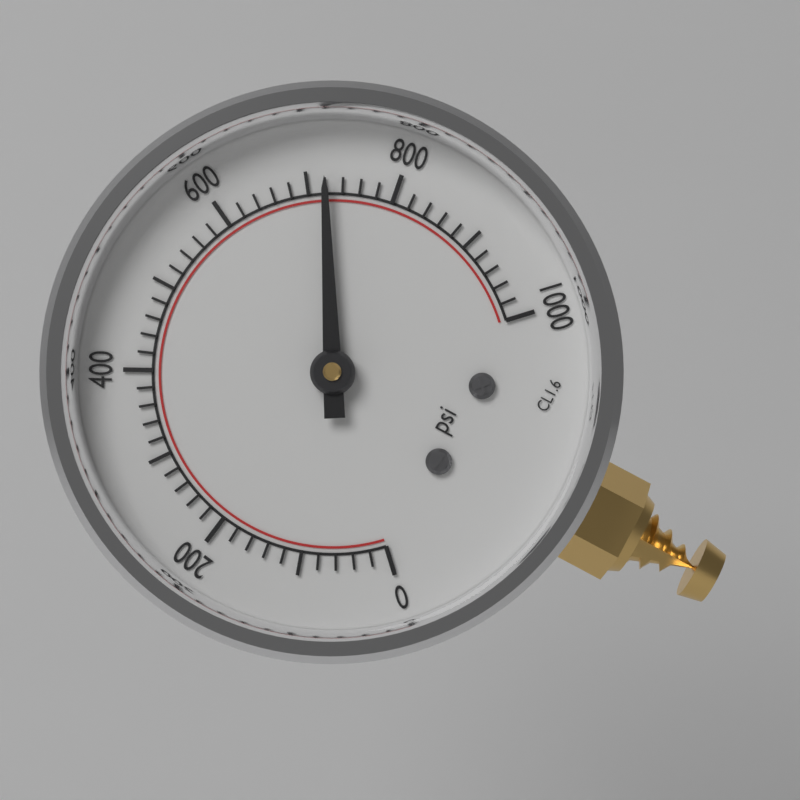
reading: 720 psi
